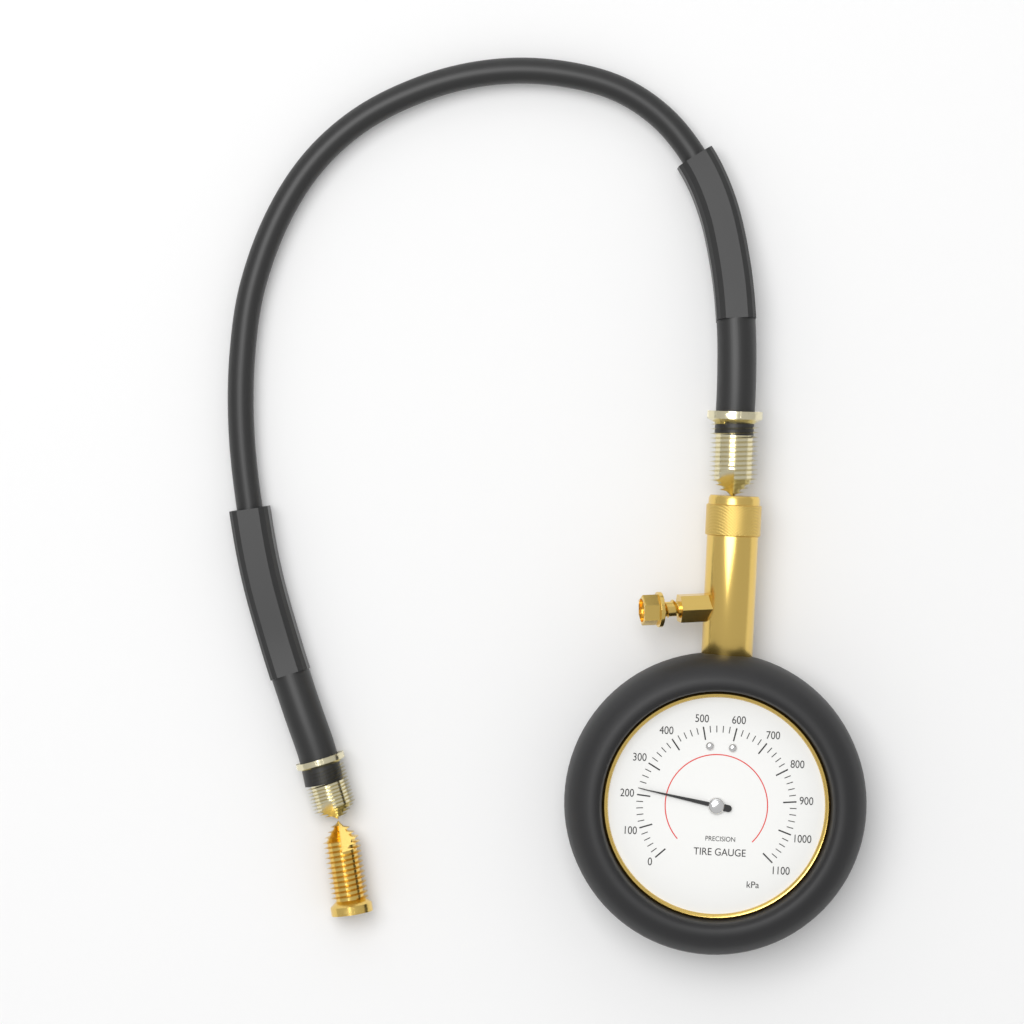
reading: 220 kPa
